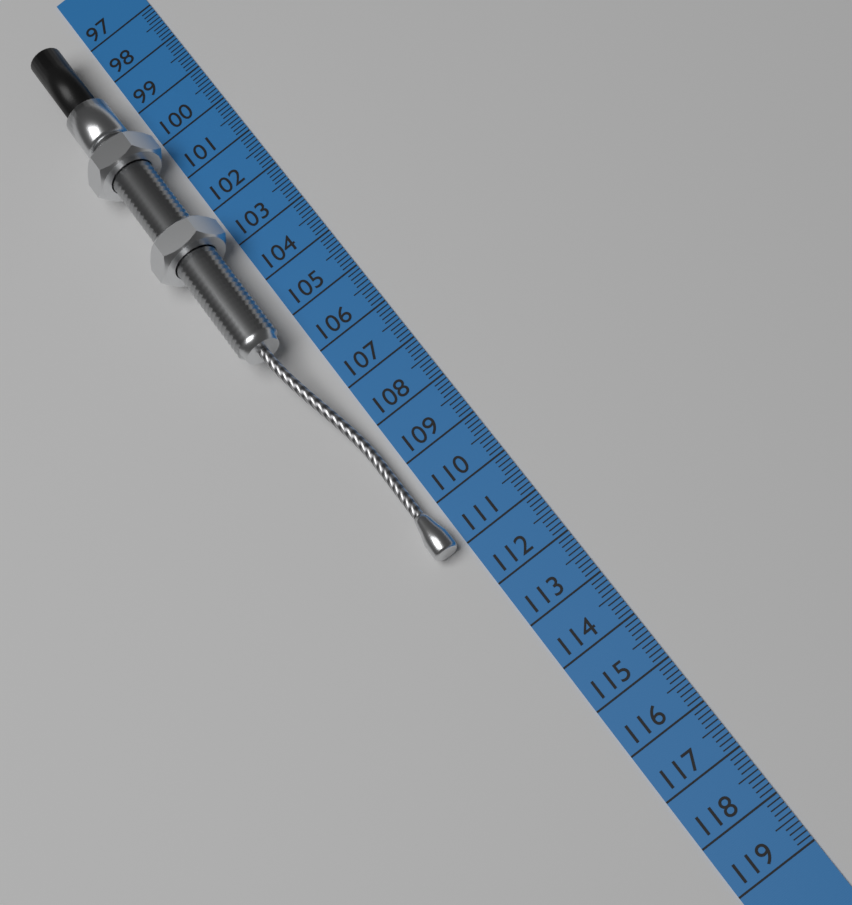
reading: 111.0 cm
